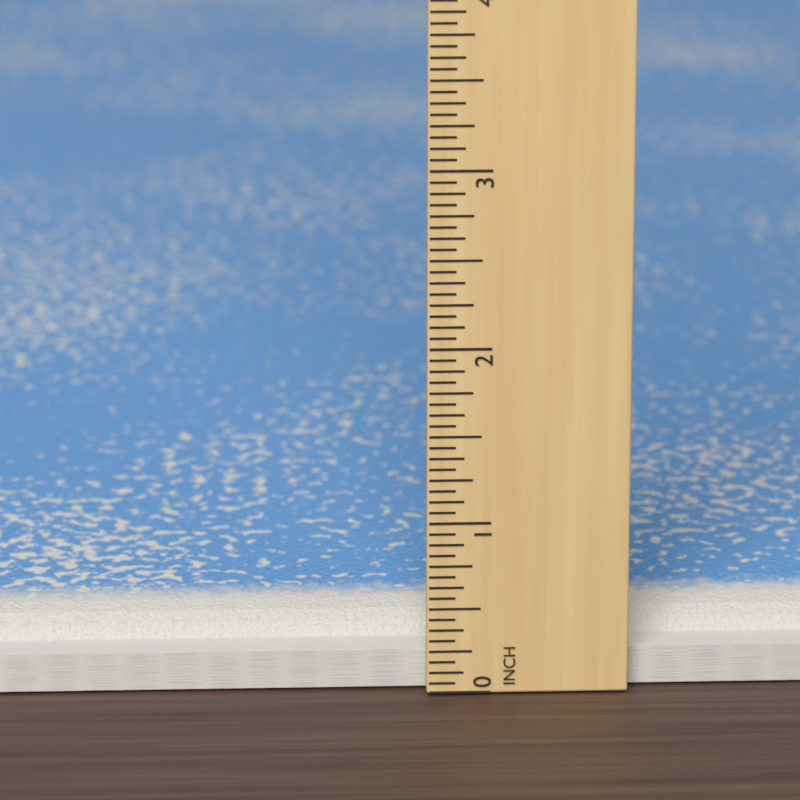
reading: 0.3750 in
